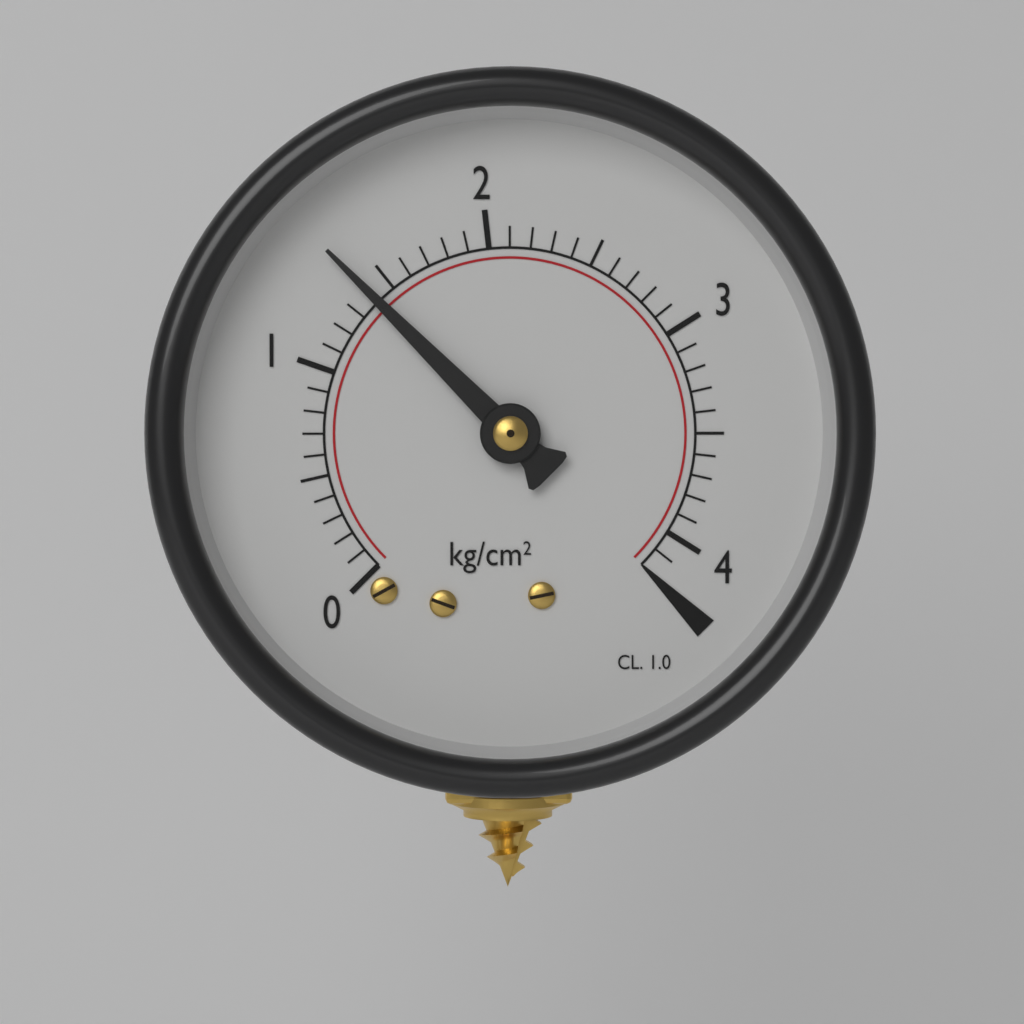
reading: 1.4 kg/cm²
